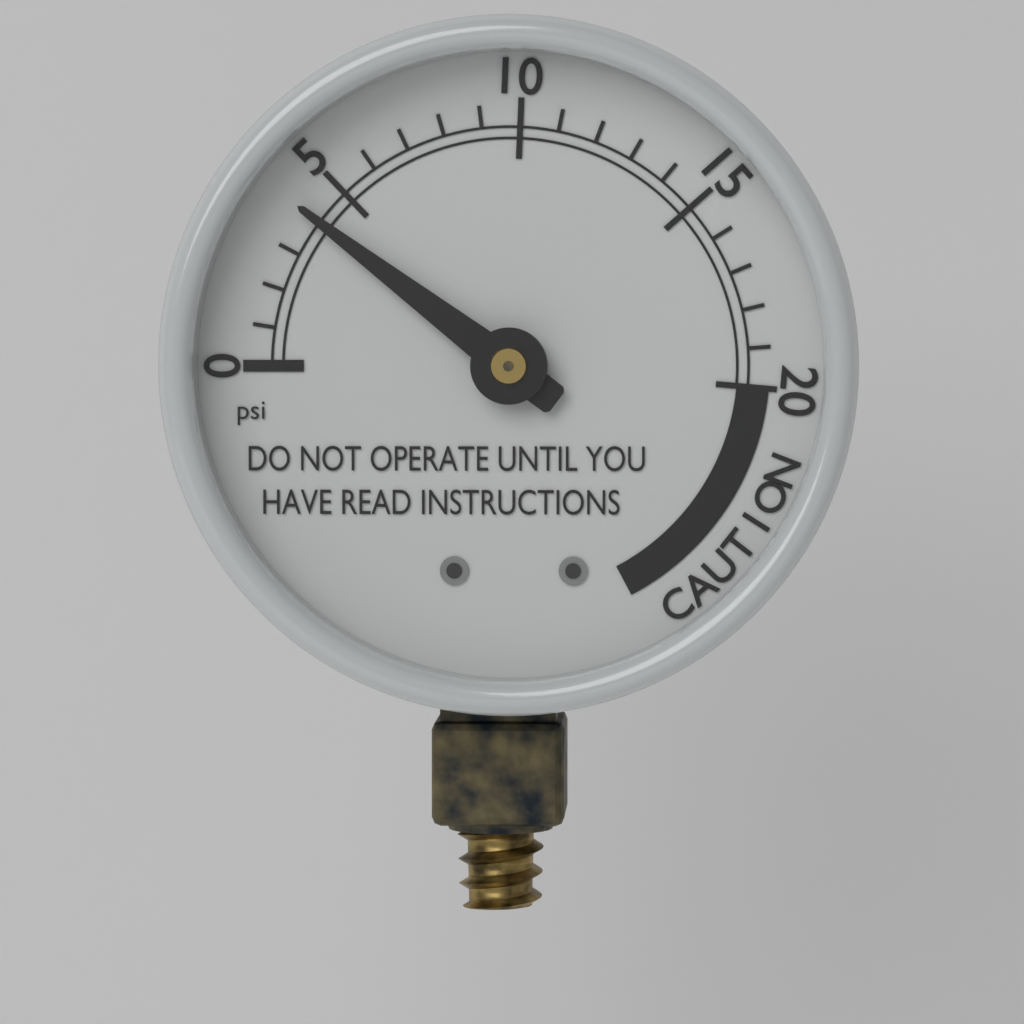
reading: 4 psi
